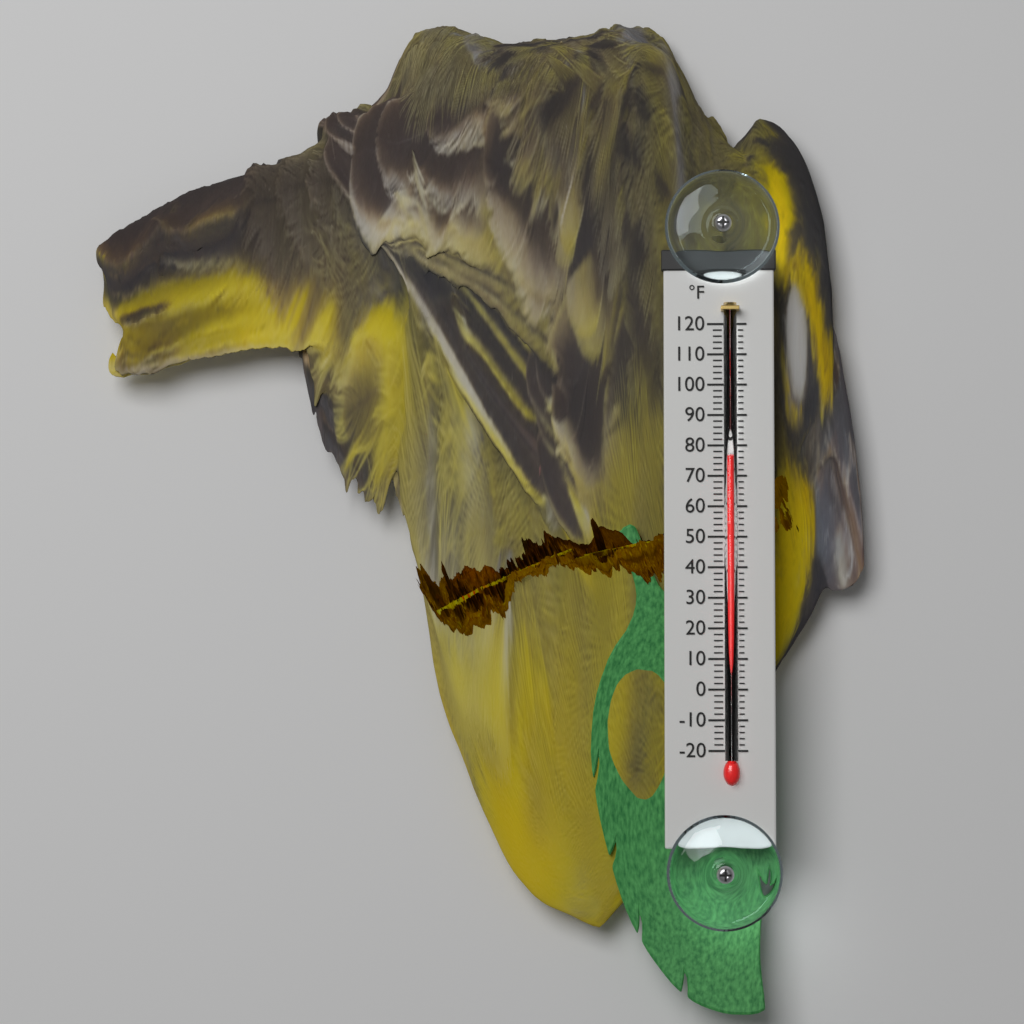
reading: 76 °F
